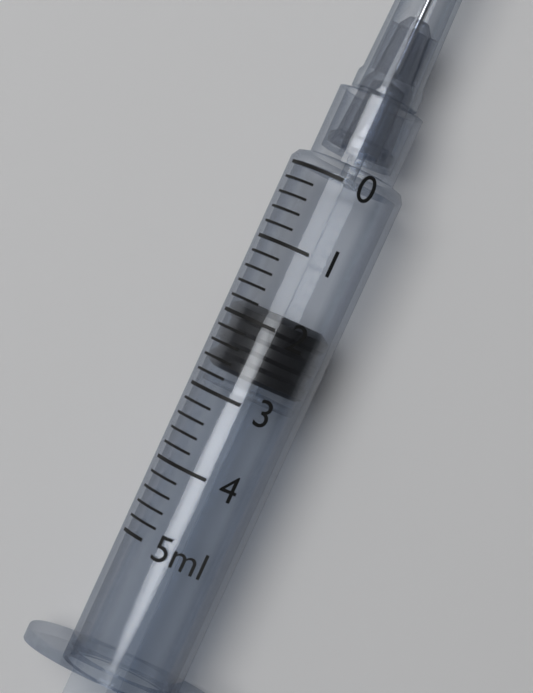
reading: 1.8 ml
